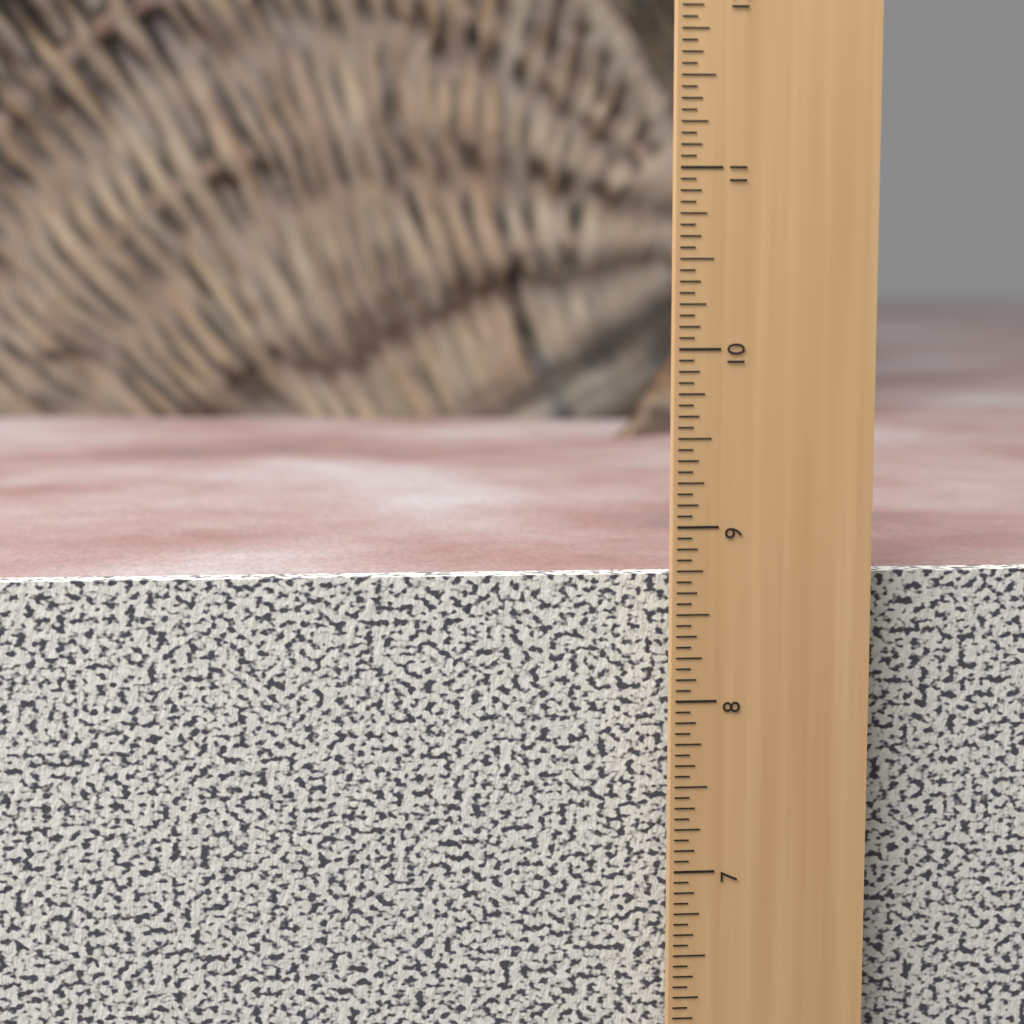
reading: 8.6875 in
